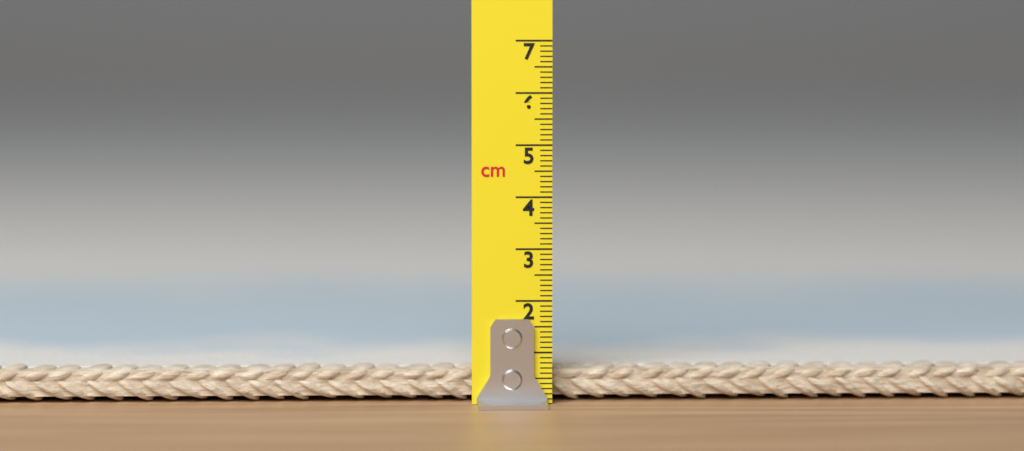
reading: 0.7 cm
